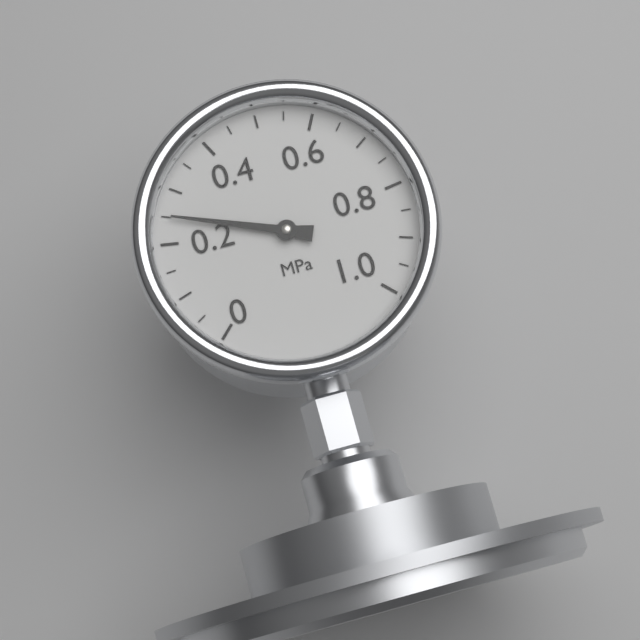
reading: 0.25 MPa
